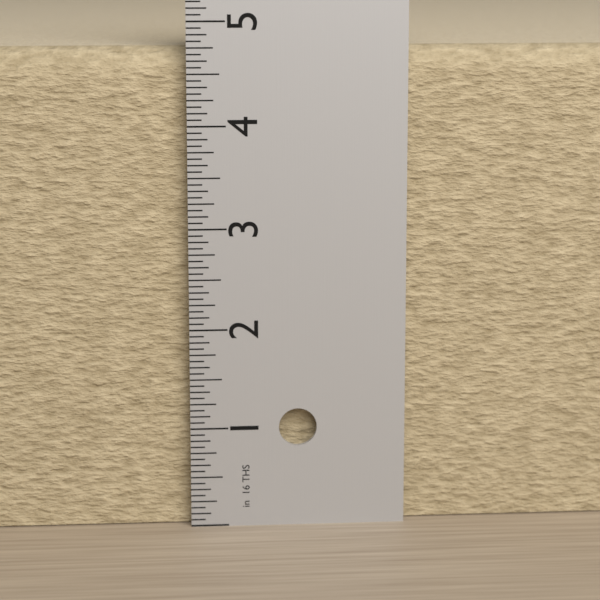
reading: 4.7500 in
